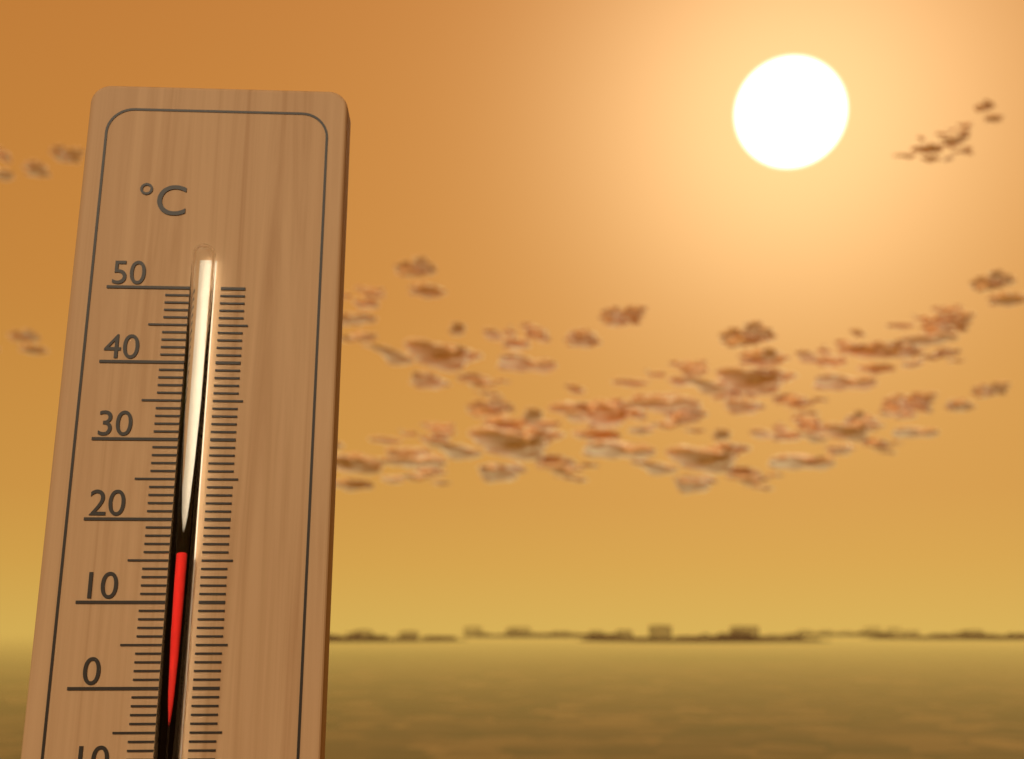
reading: 16 °C
